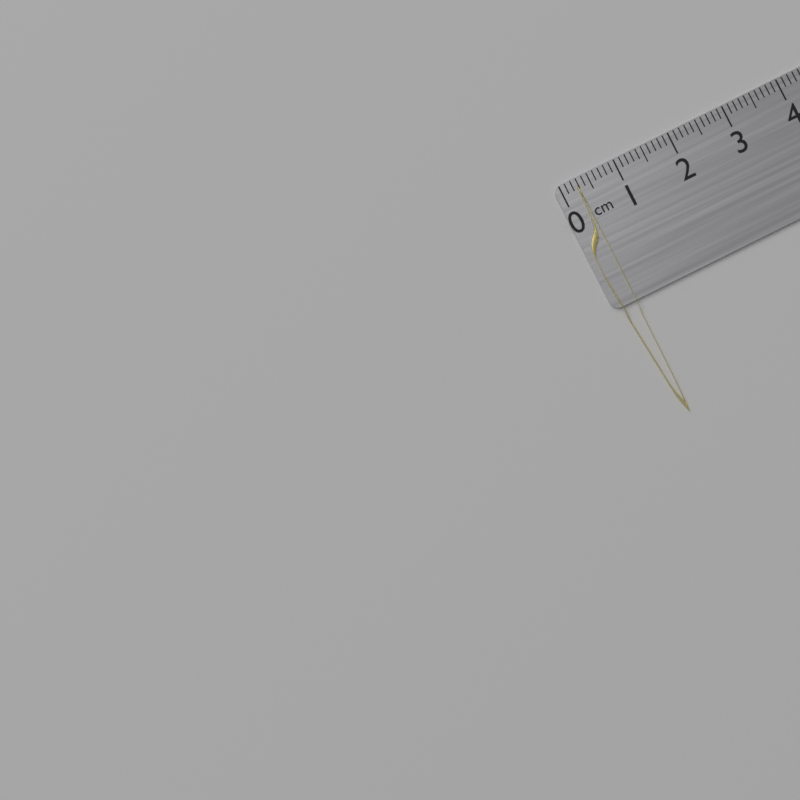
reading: 0.3 cm
